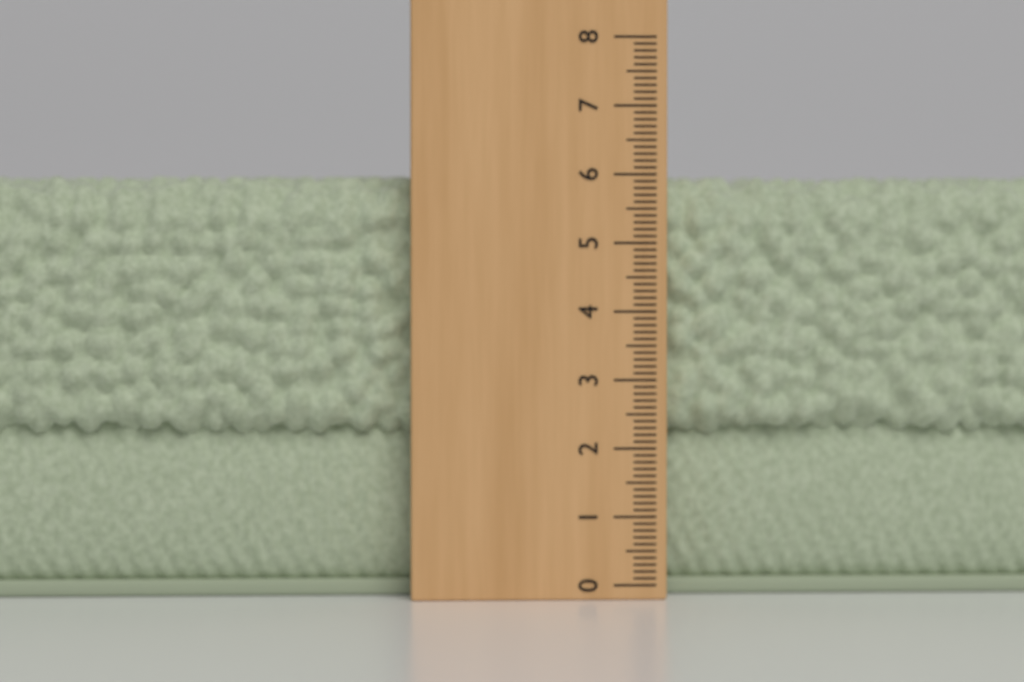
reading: 6.0 (no unit)
